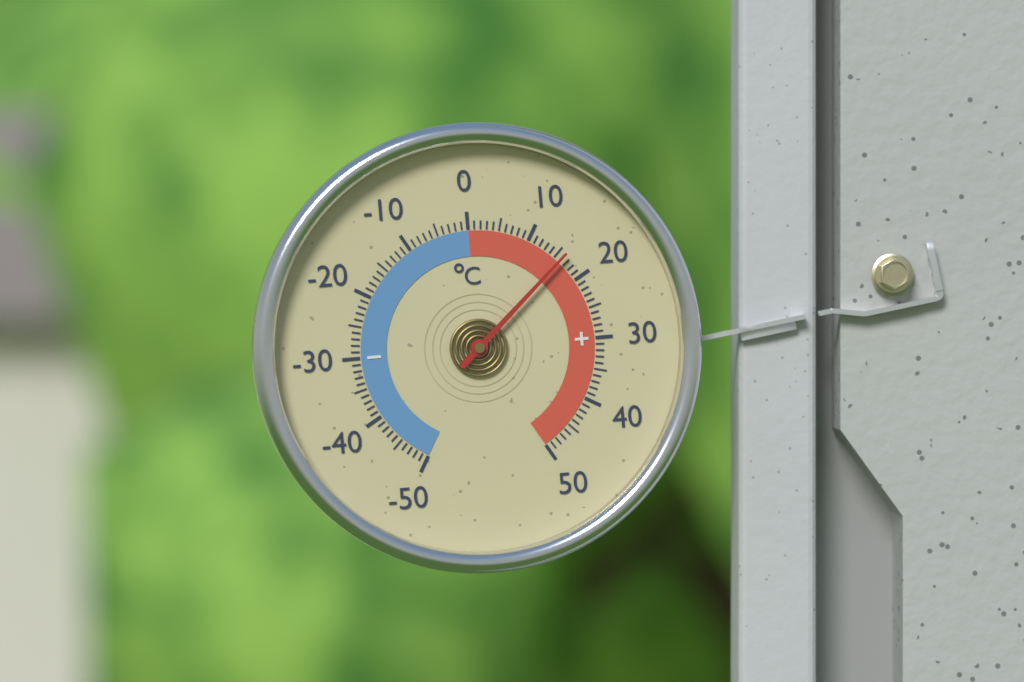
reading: 16 °C
